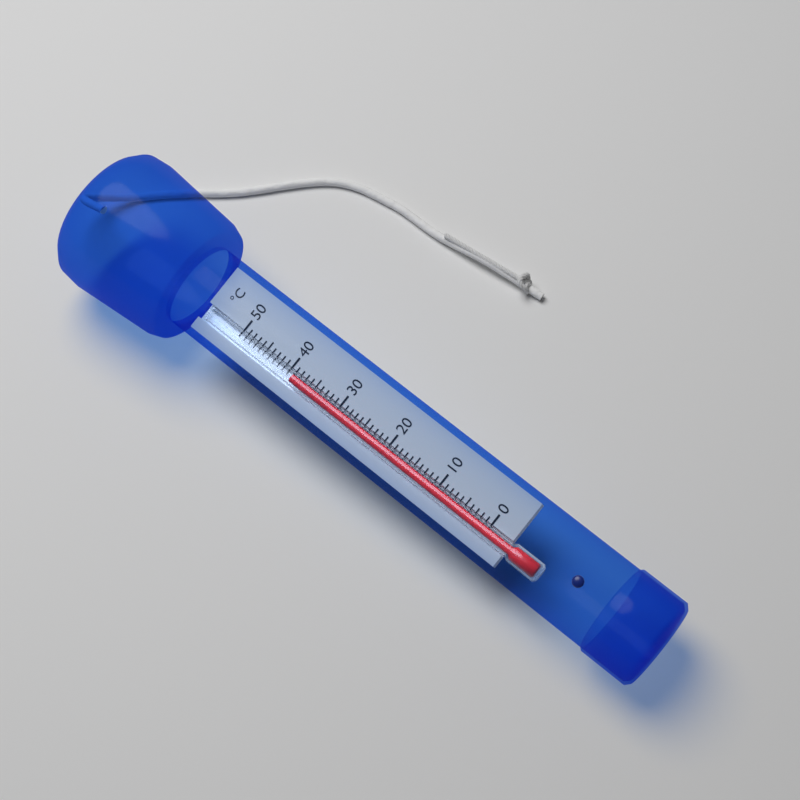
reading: 39 °C
